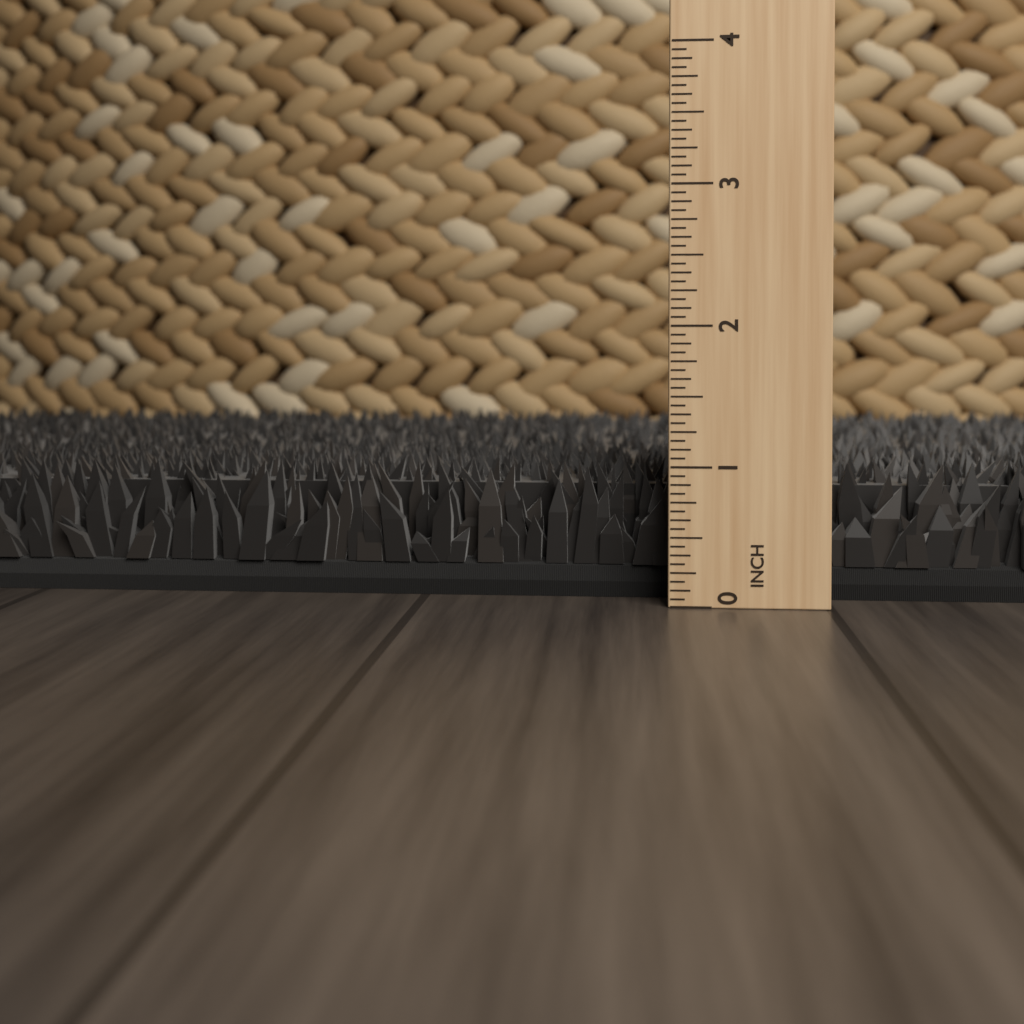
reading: 1.0000 in
